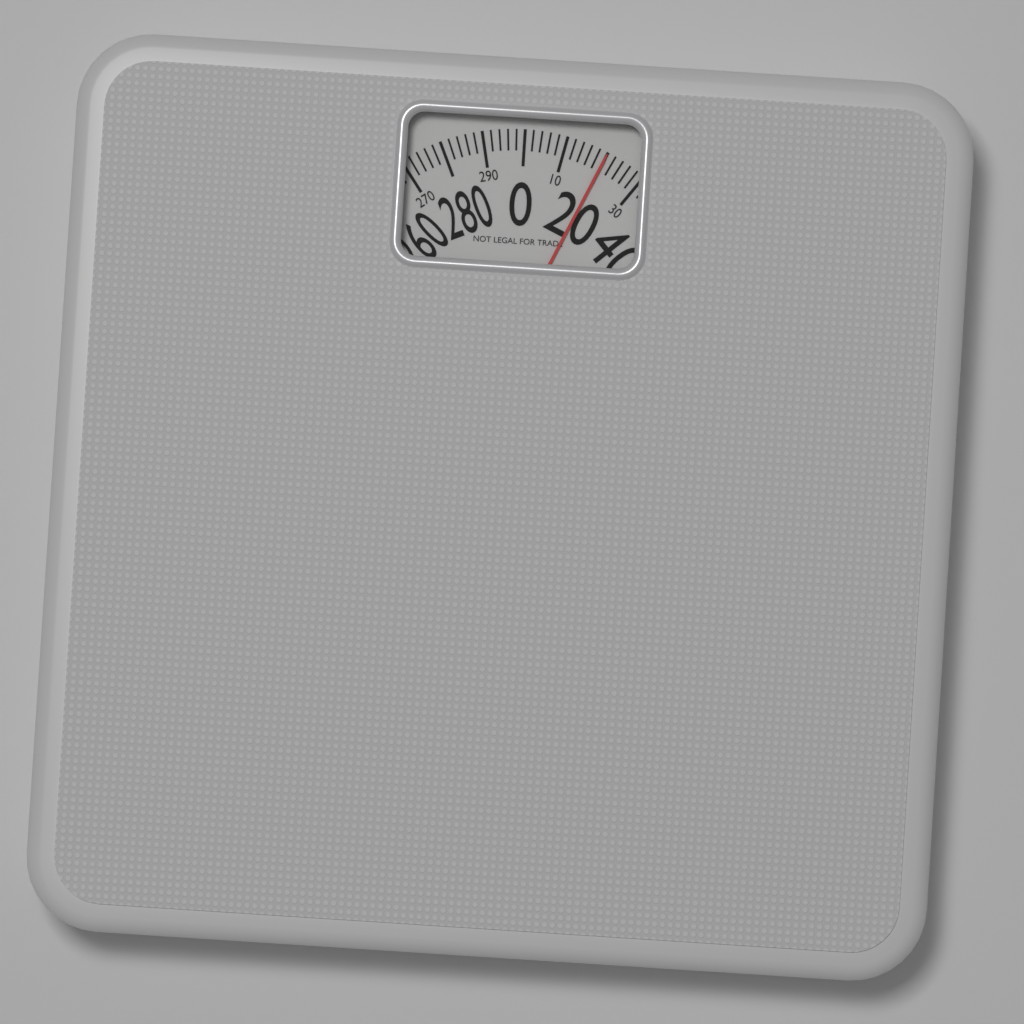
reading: 20 (no unit)
